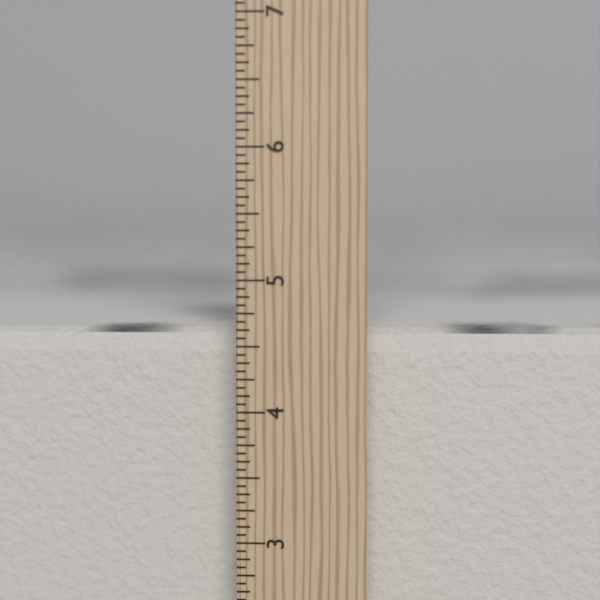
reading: 4.6250 in
